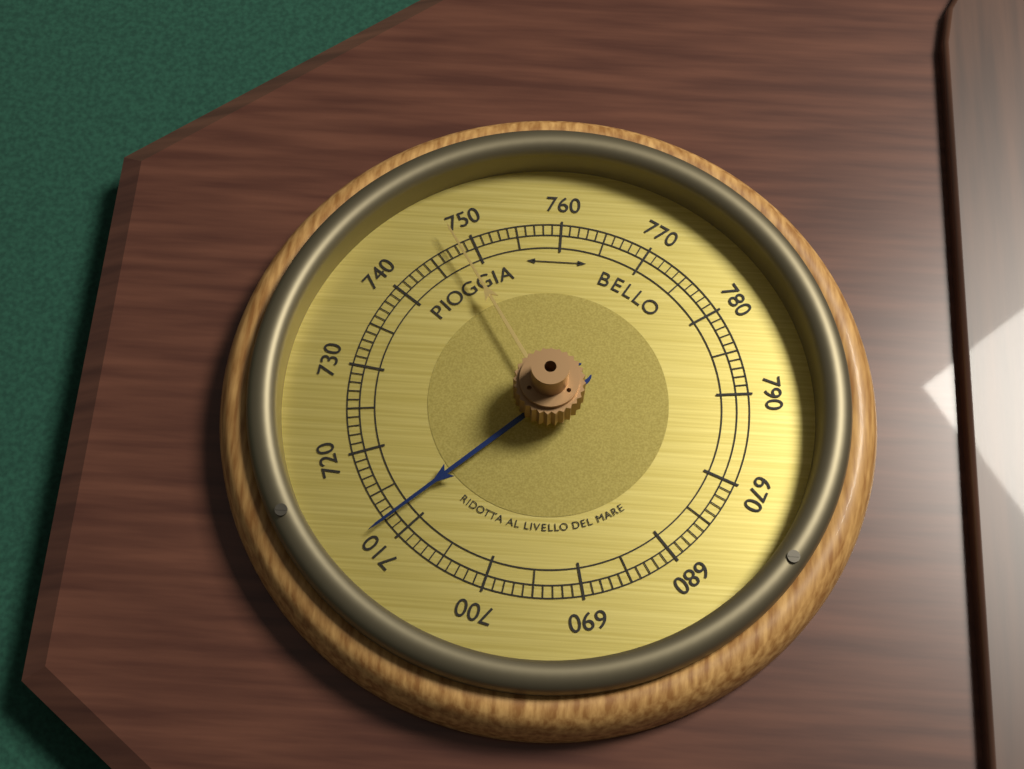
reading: 712 (no unit)
